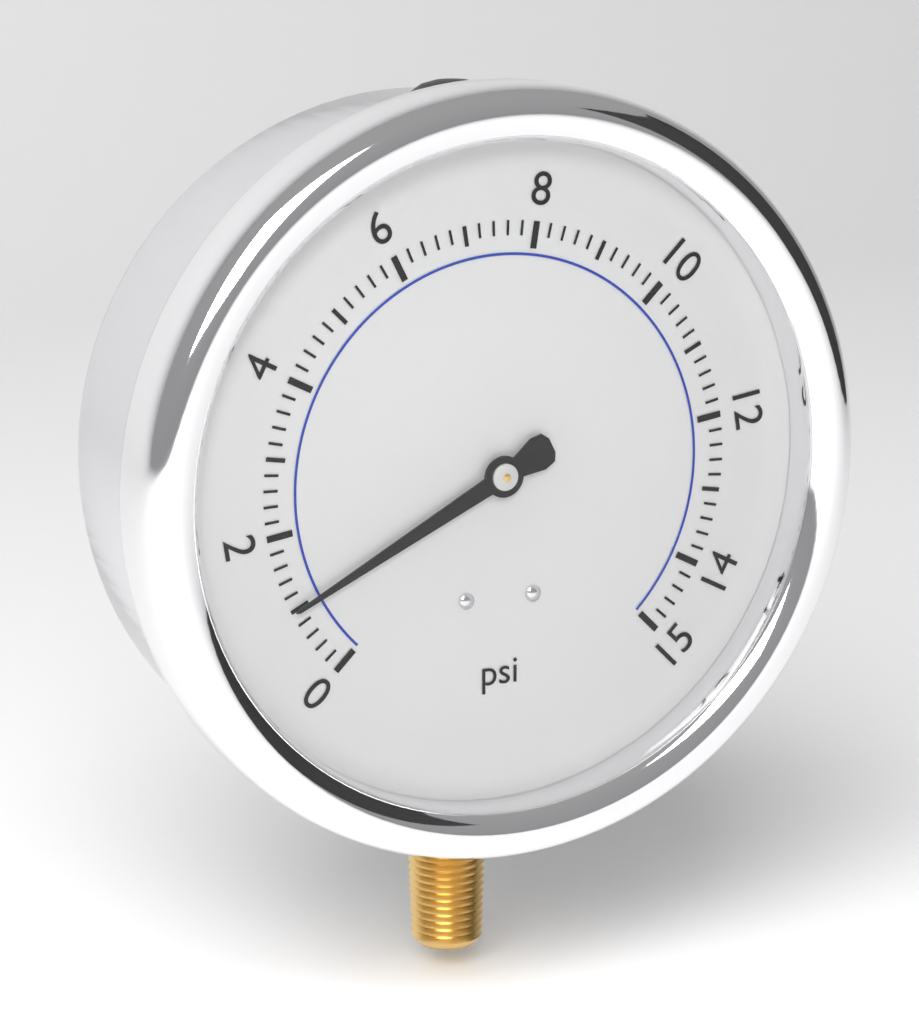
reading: 1.0 psi
